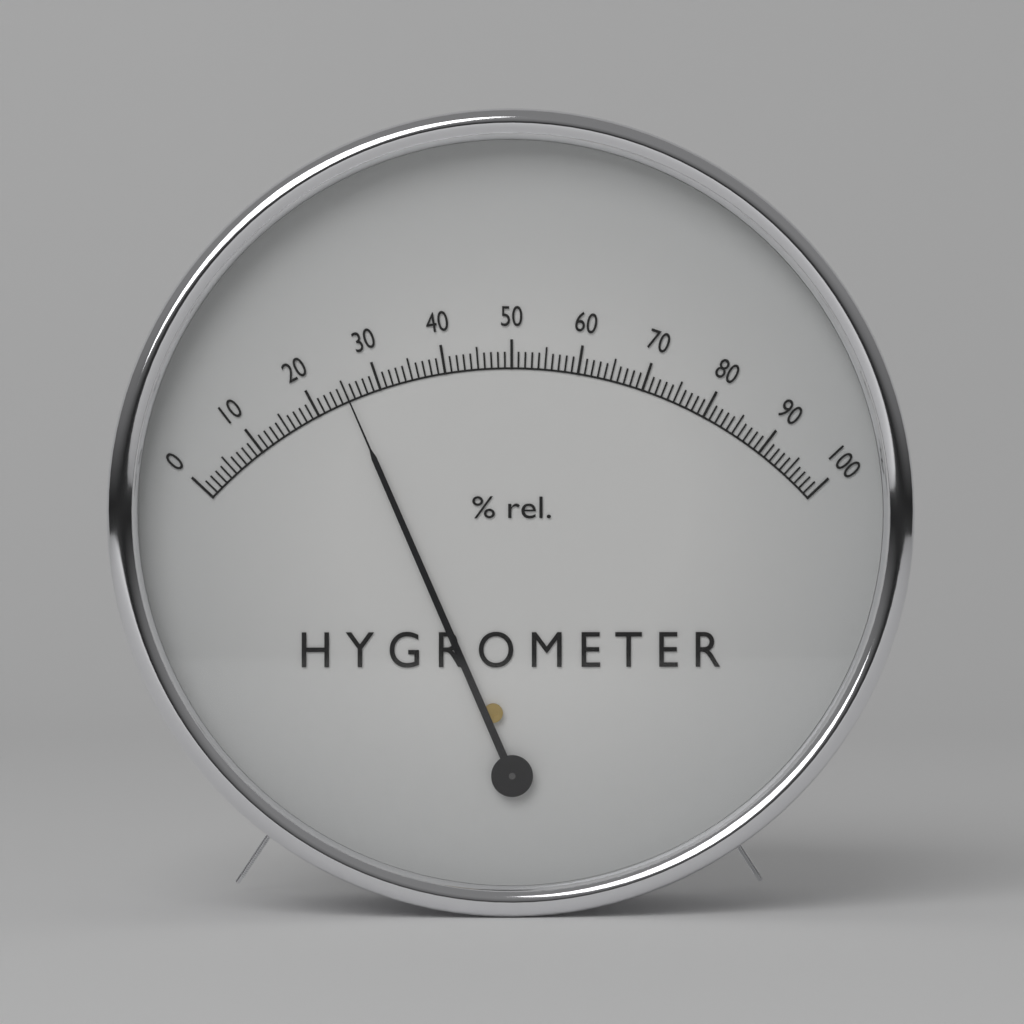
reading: 25 %
